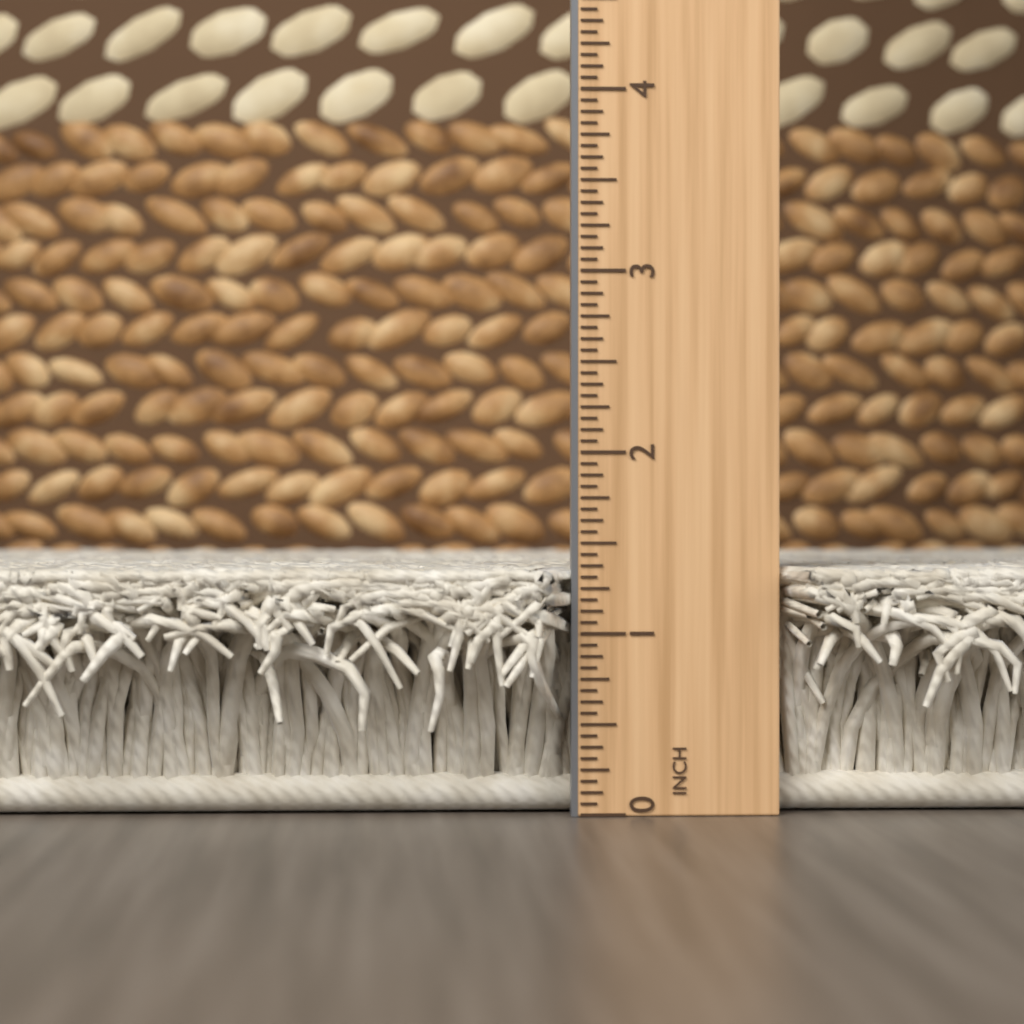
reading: 1.3750 in
